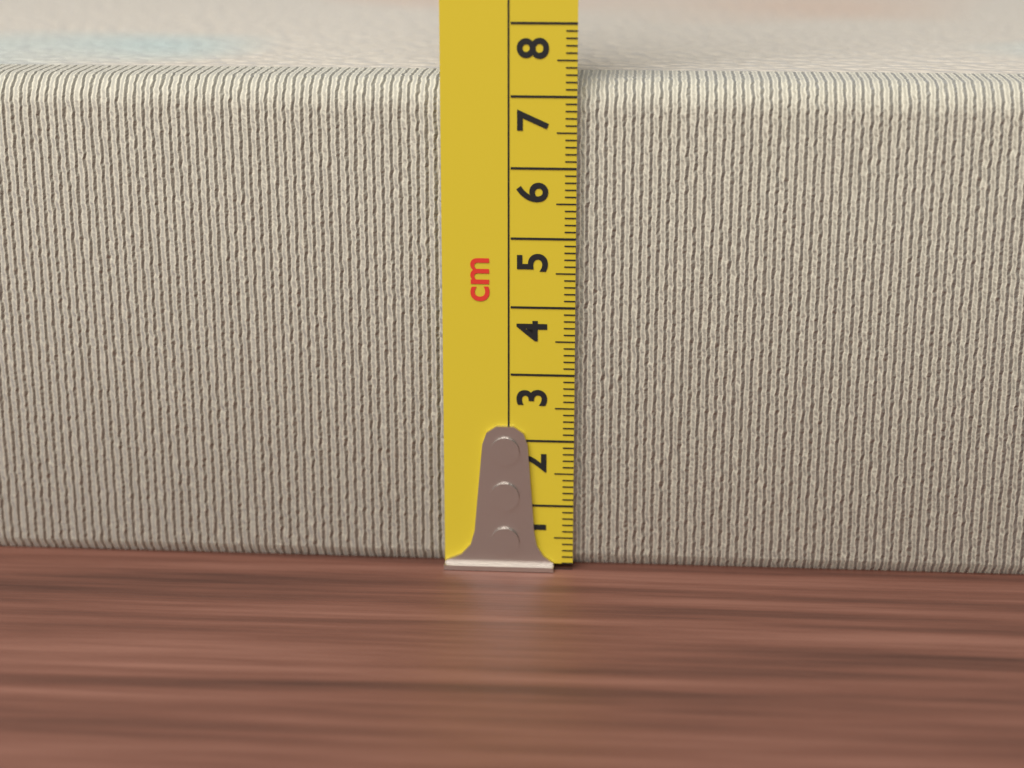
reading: 7.2 cm
